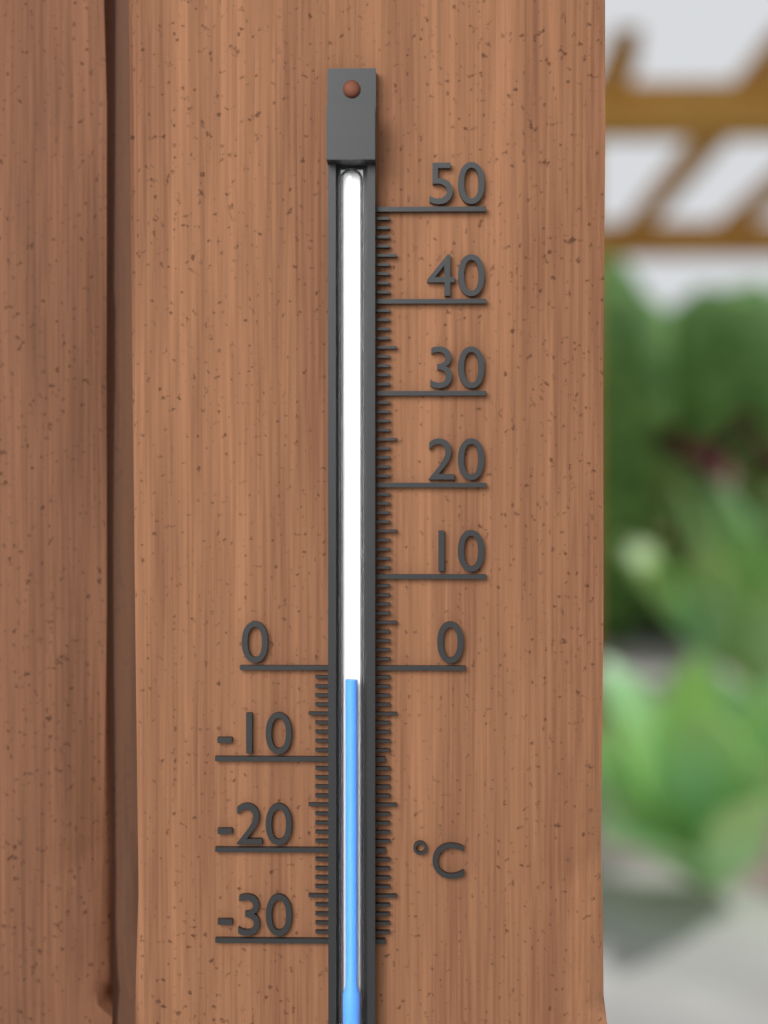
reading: -1 °C
